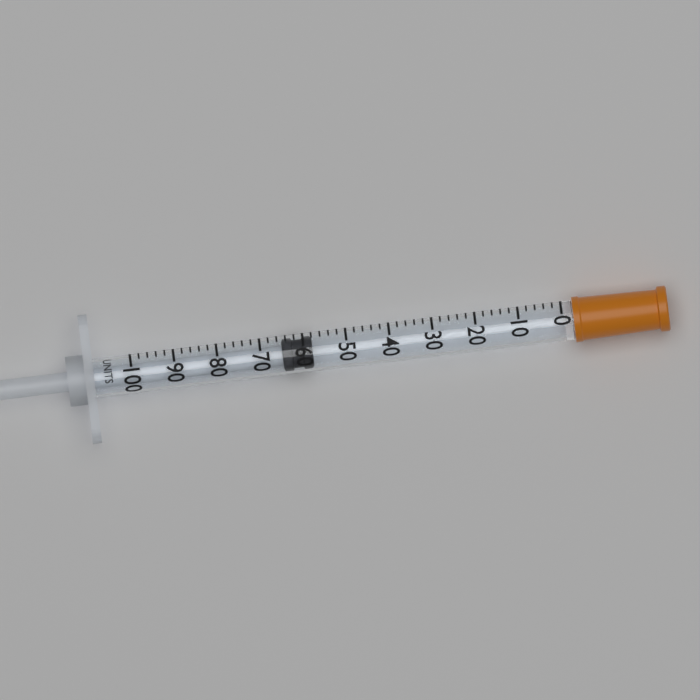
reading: 58 units
